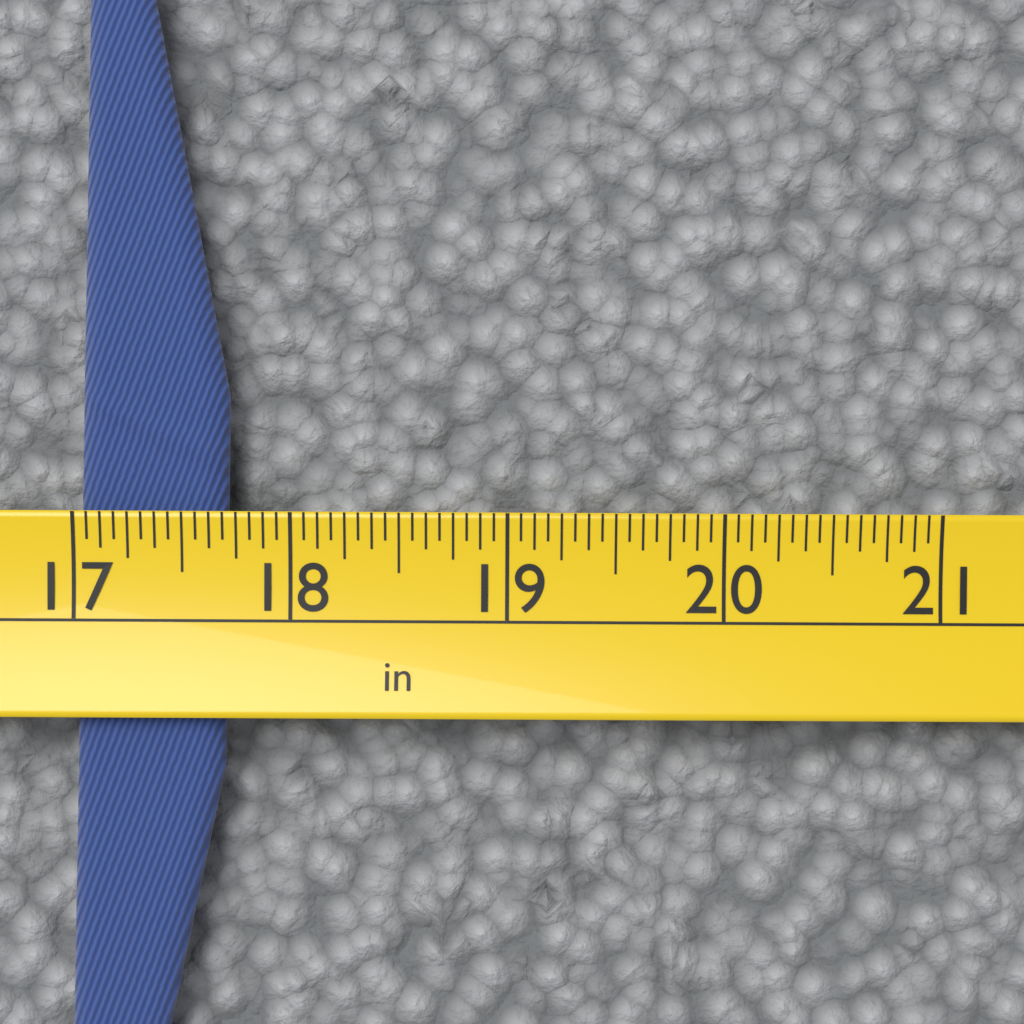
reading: 17.6875 in
